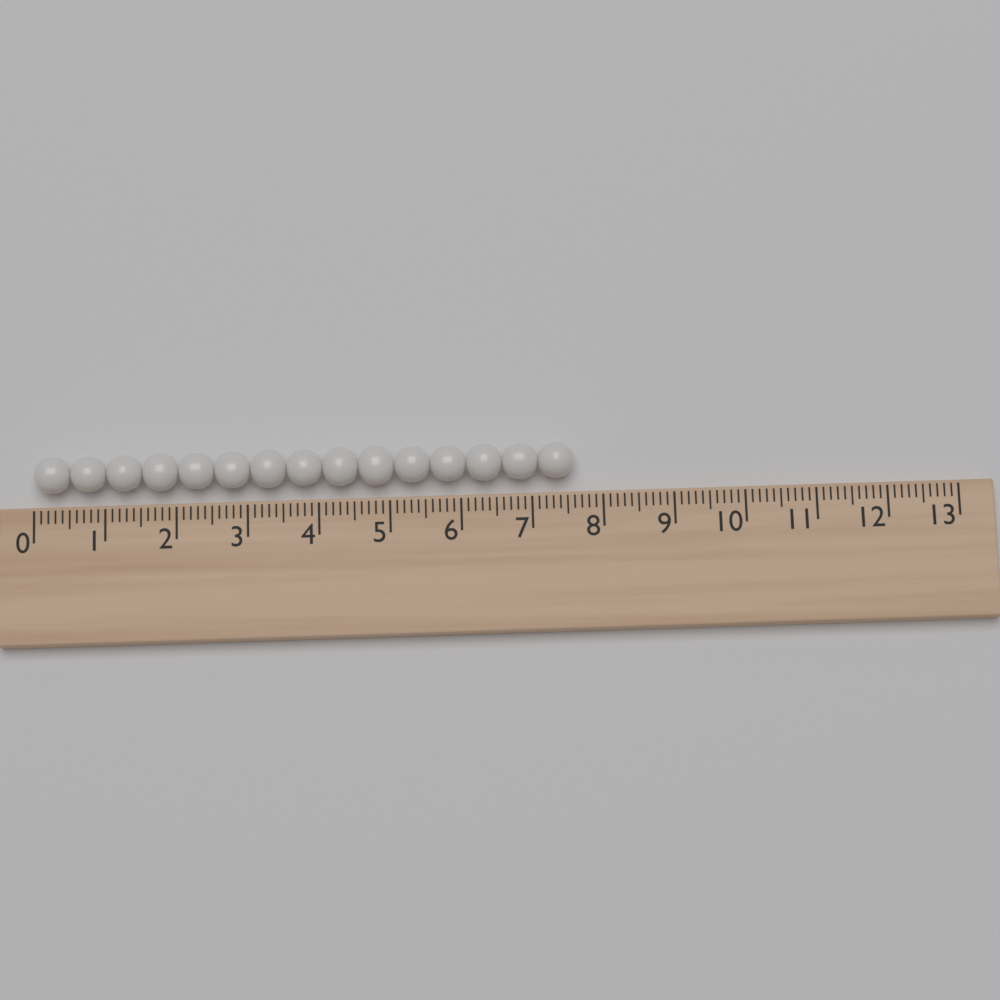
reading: 7.6 (no unit)
